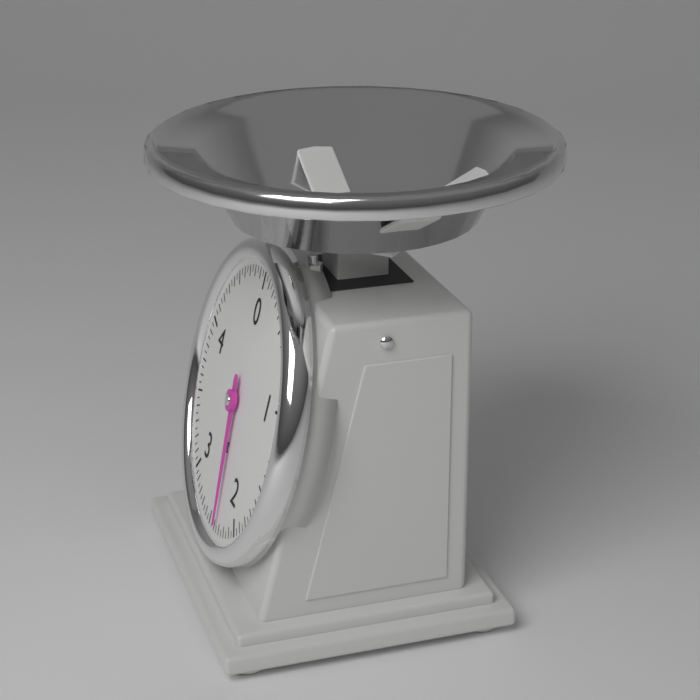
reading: 2.35 kg
